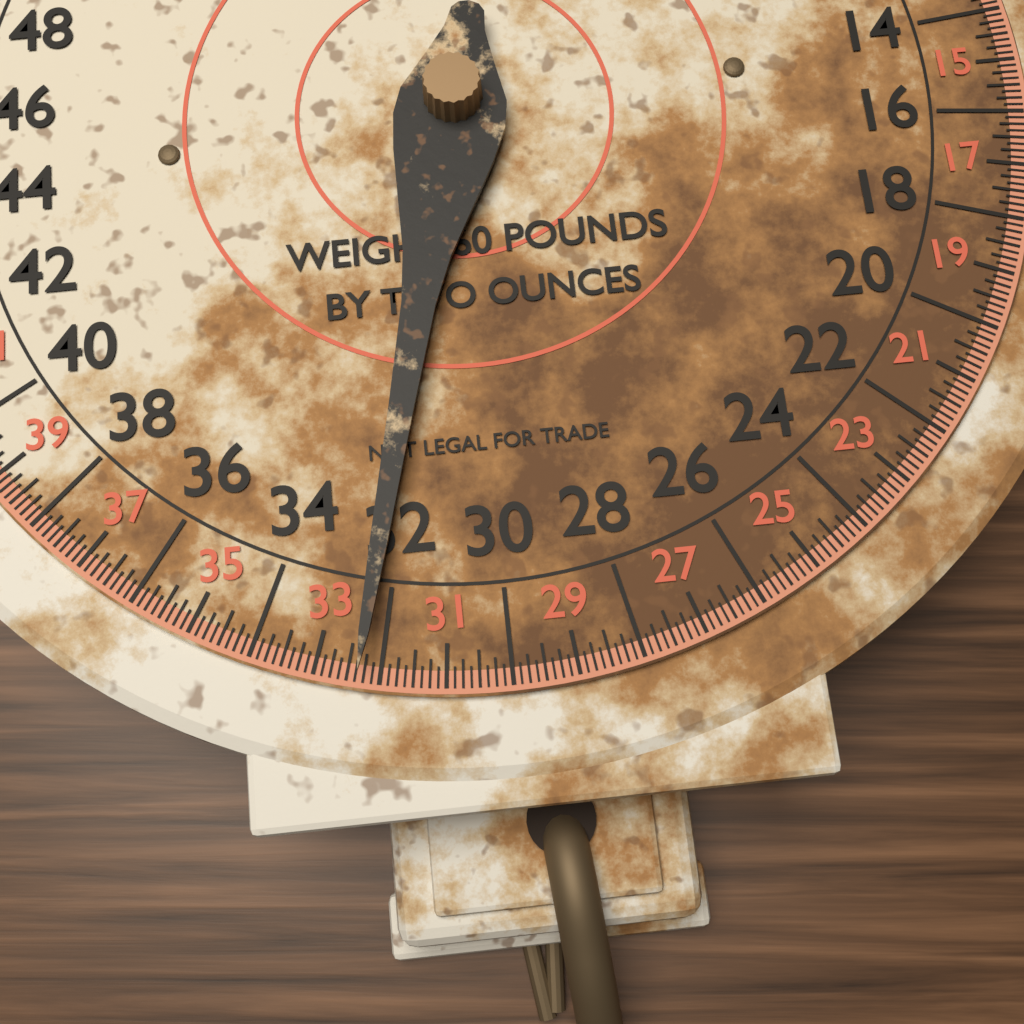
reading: 32.300 lb
